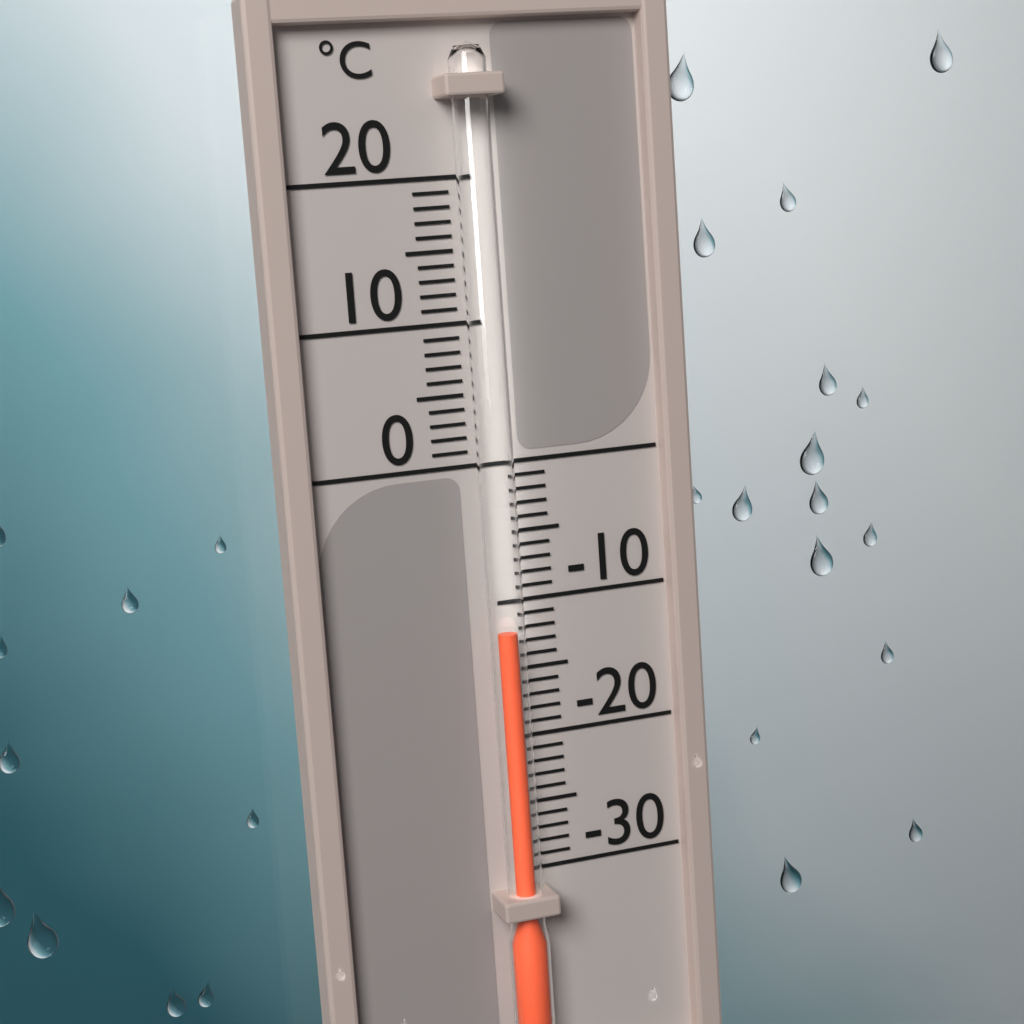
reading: -12 °C
